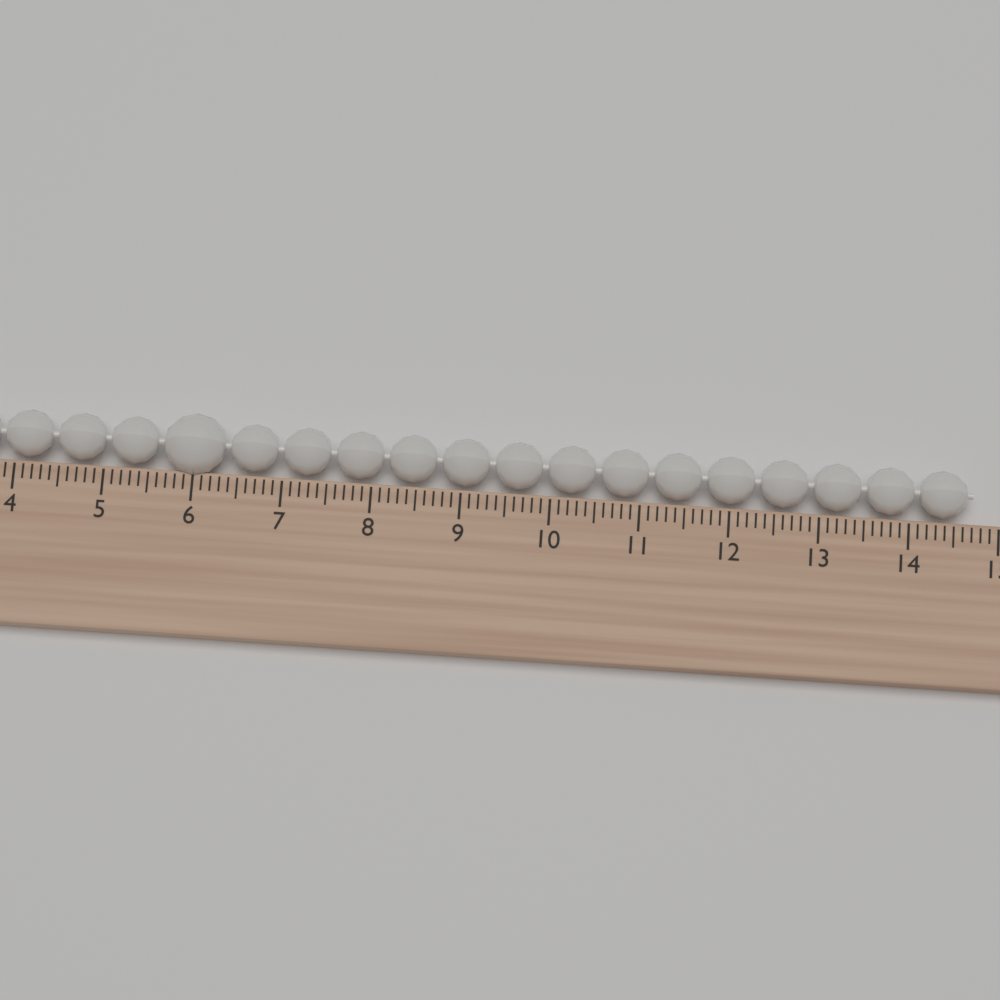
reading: 14.7 (no unit)
